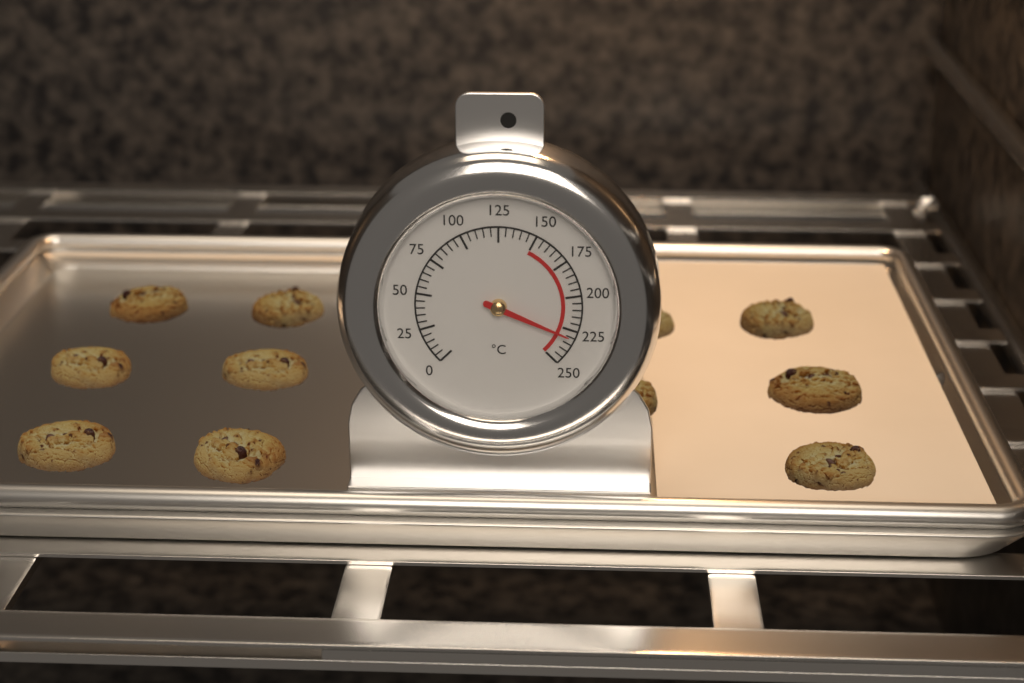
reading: 230 °C
